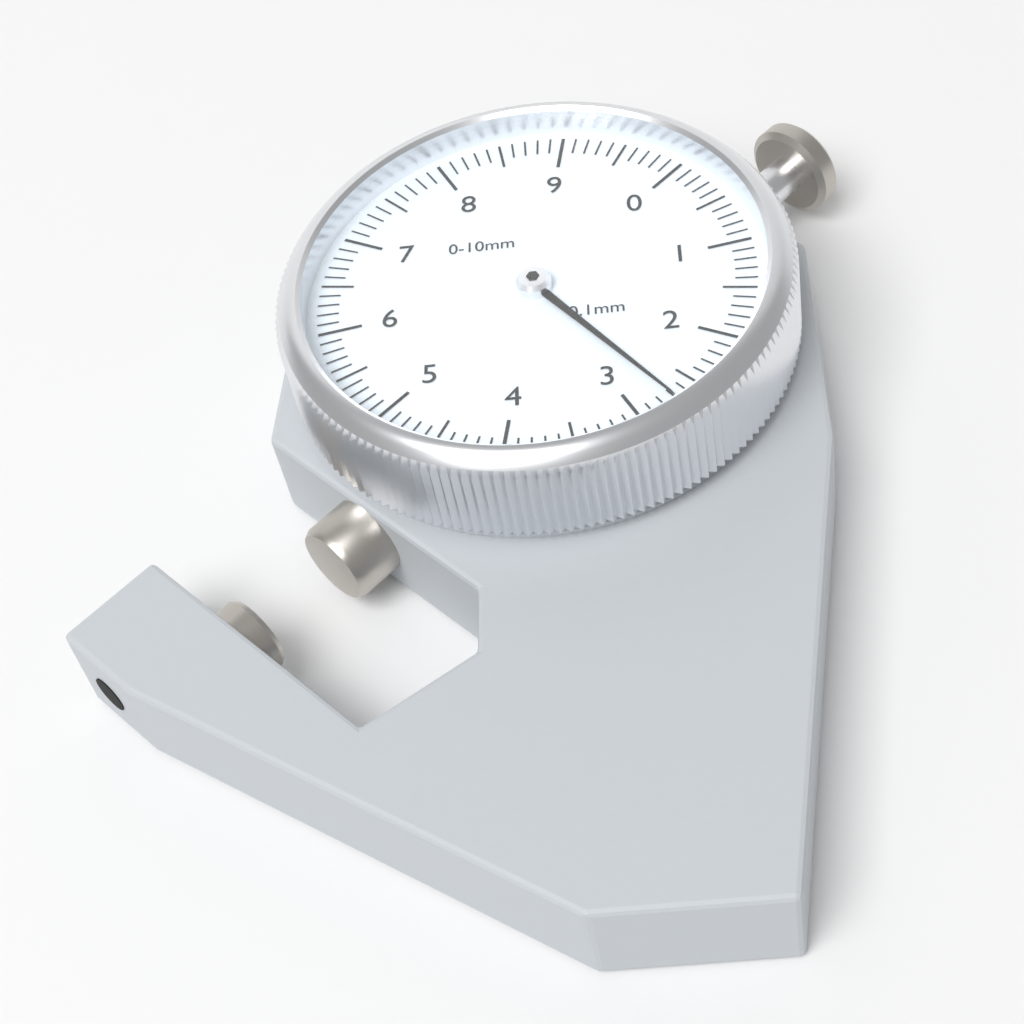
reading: 2.7 mm
